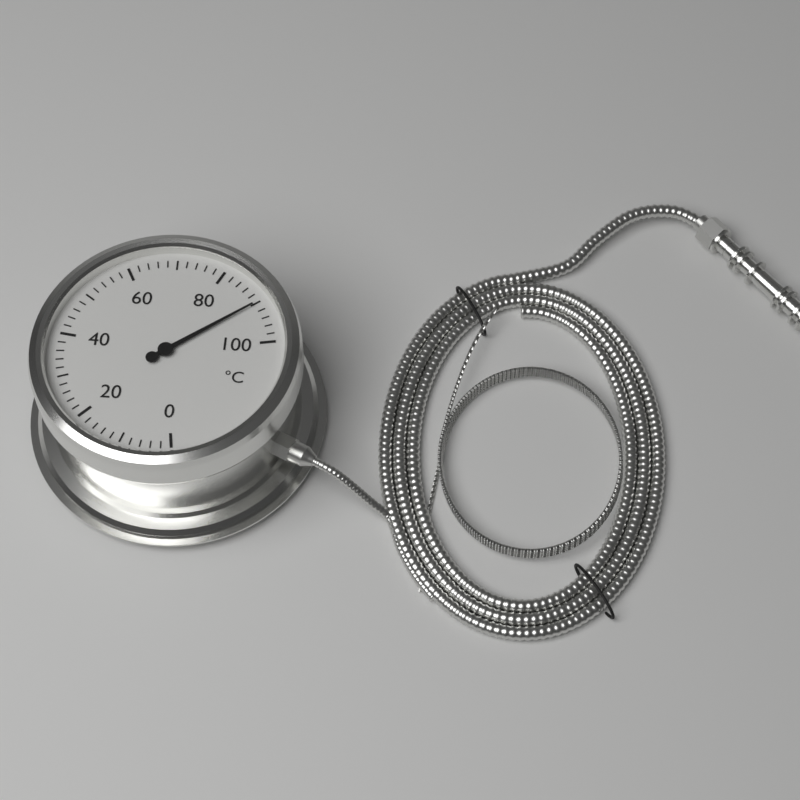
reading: 90 °C
